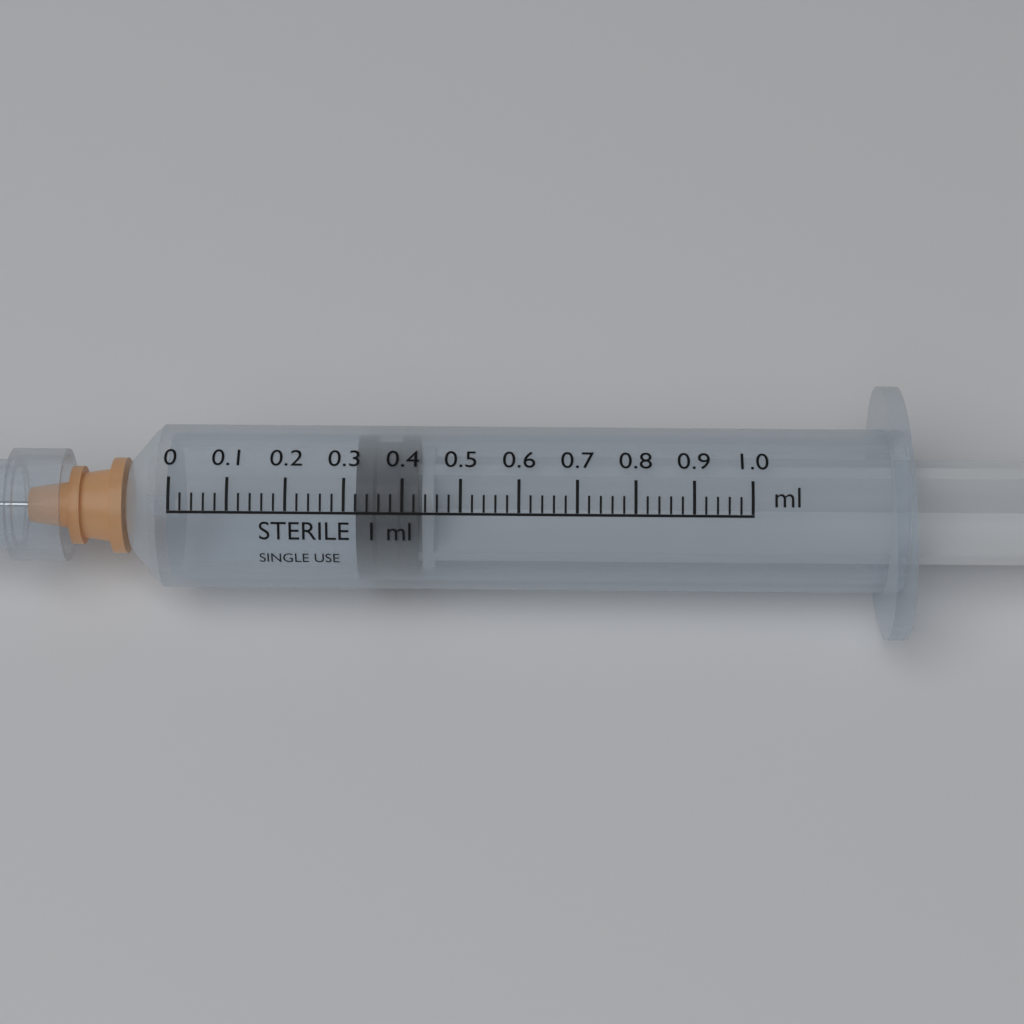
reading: 0.32 ml
